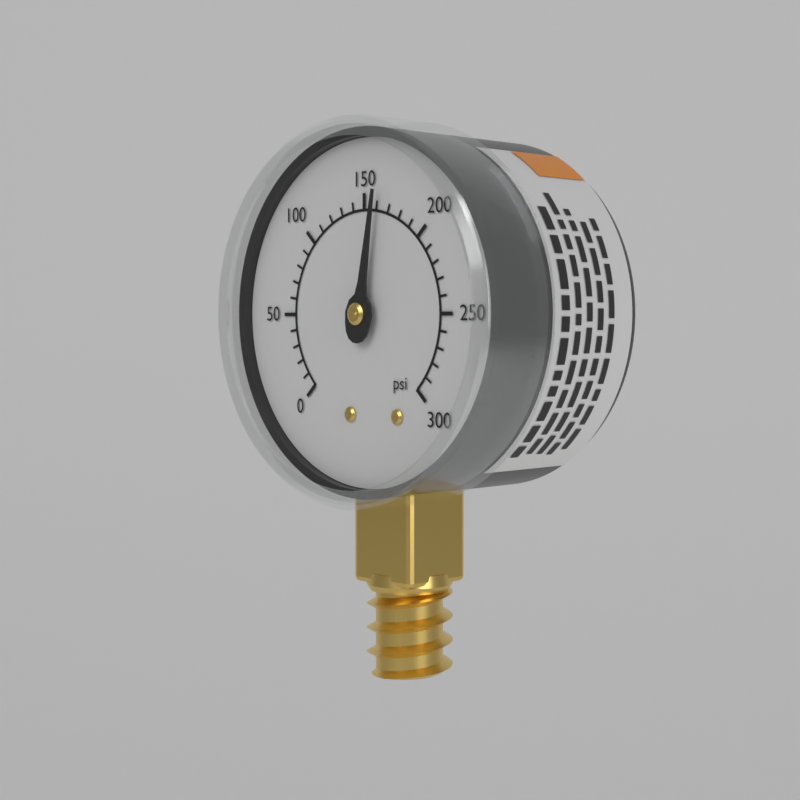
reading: 160 psi
